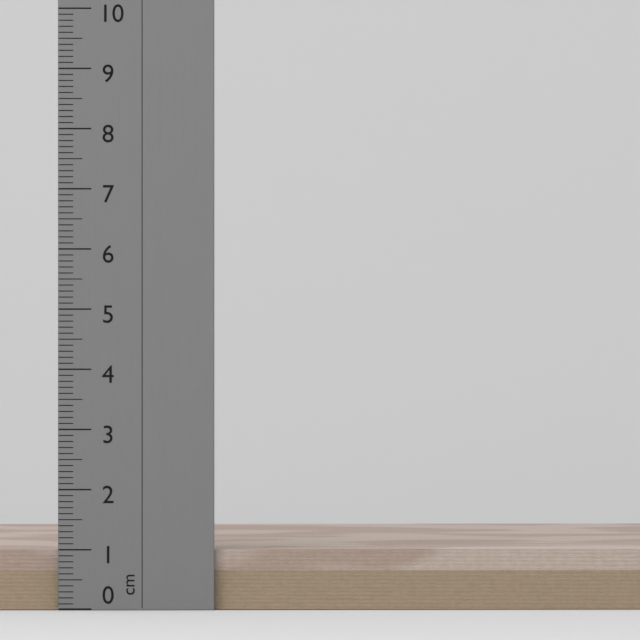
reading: 1.0 cm
